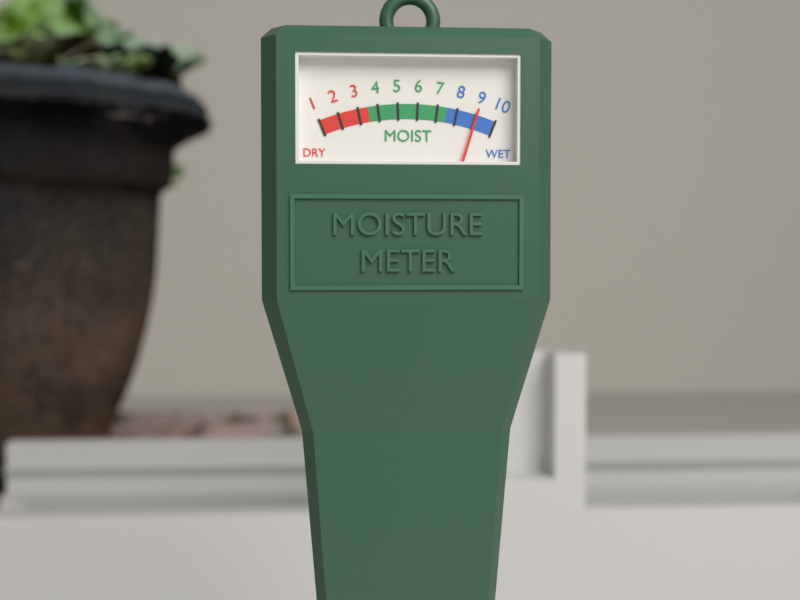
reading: 9 (no unit)
